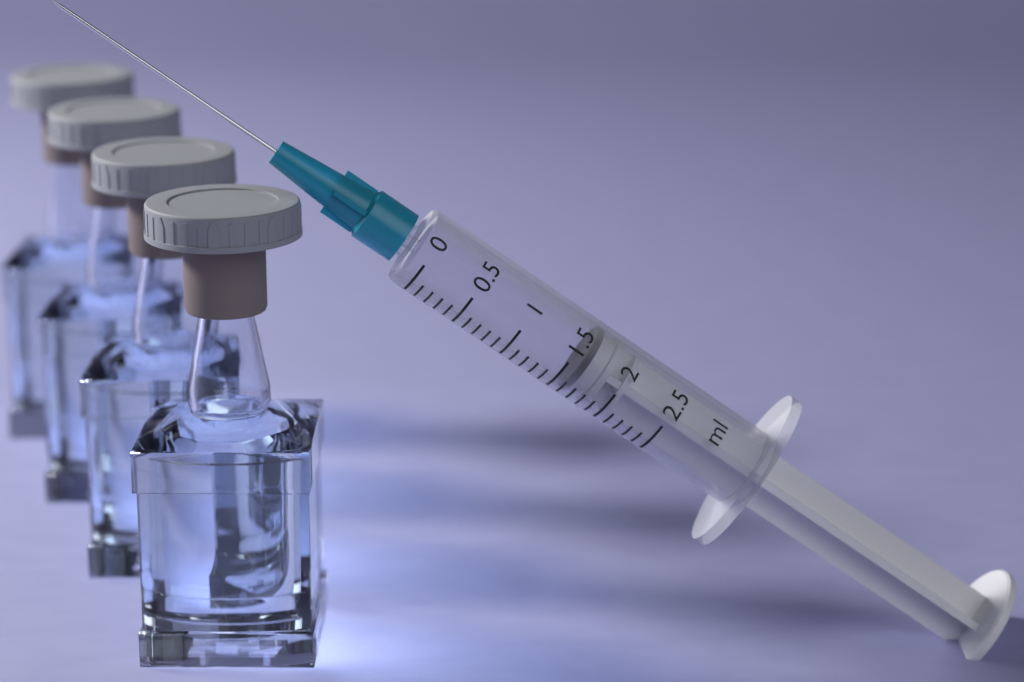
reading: 1.6 ml
